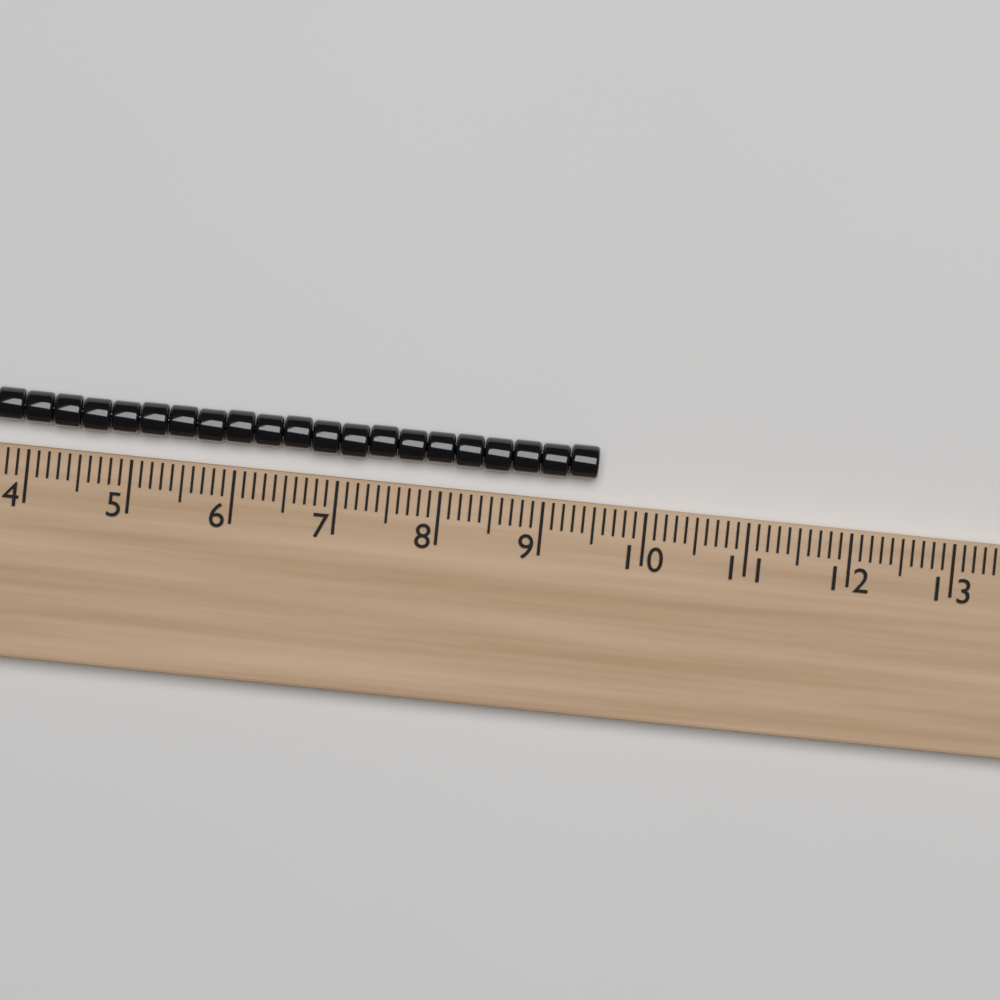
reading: 9.5 (no unit)
